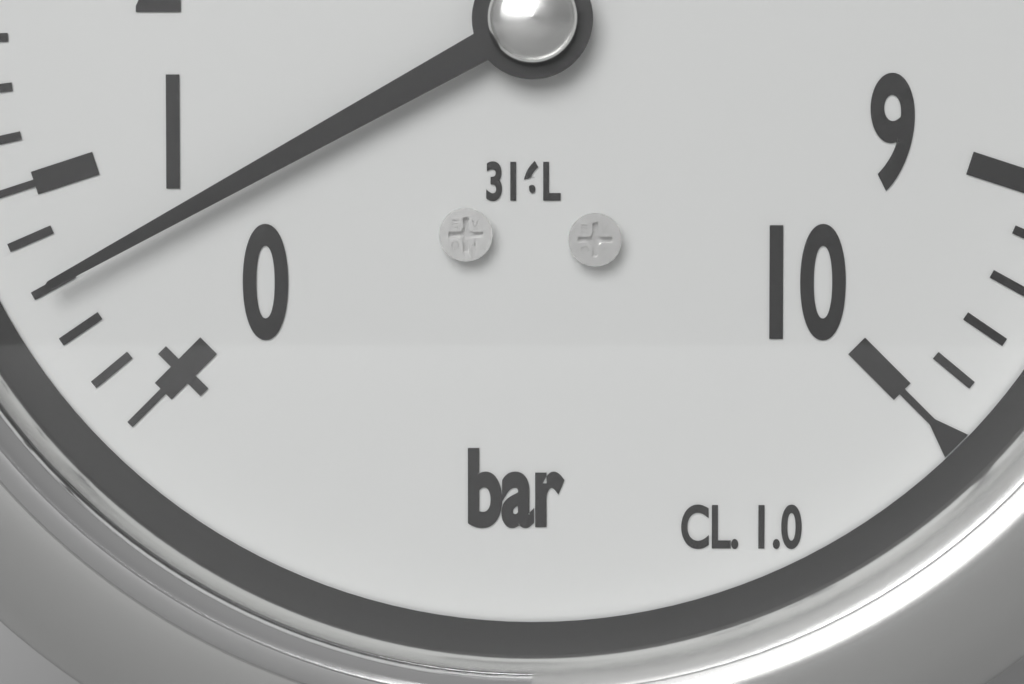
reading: 0.6 bar
